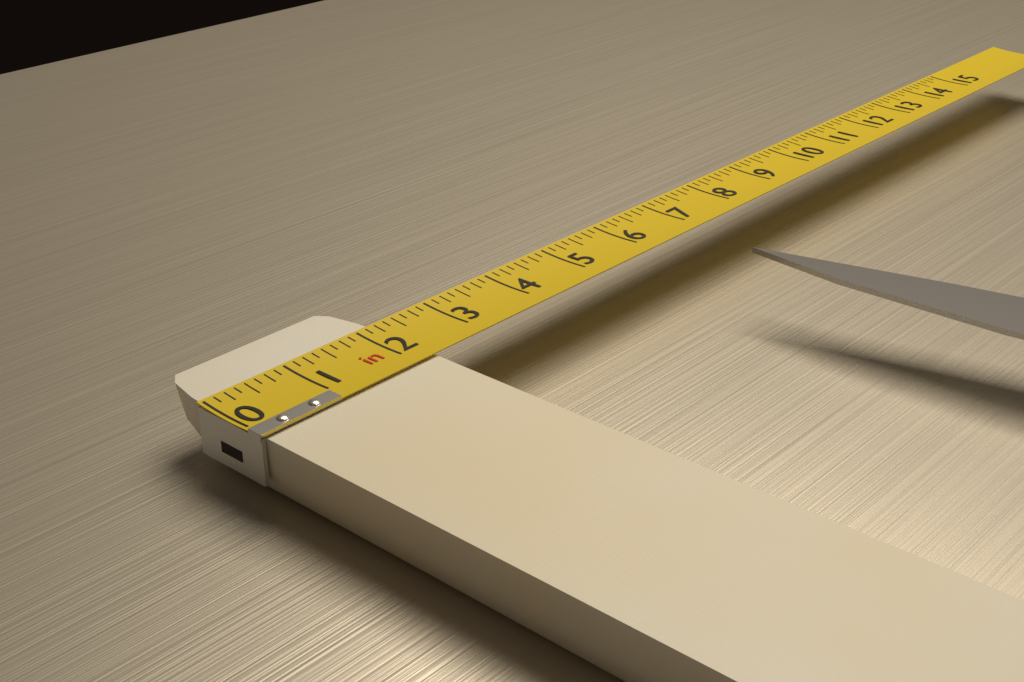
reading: 2.250 in
